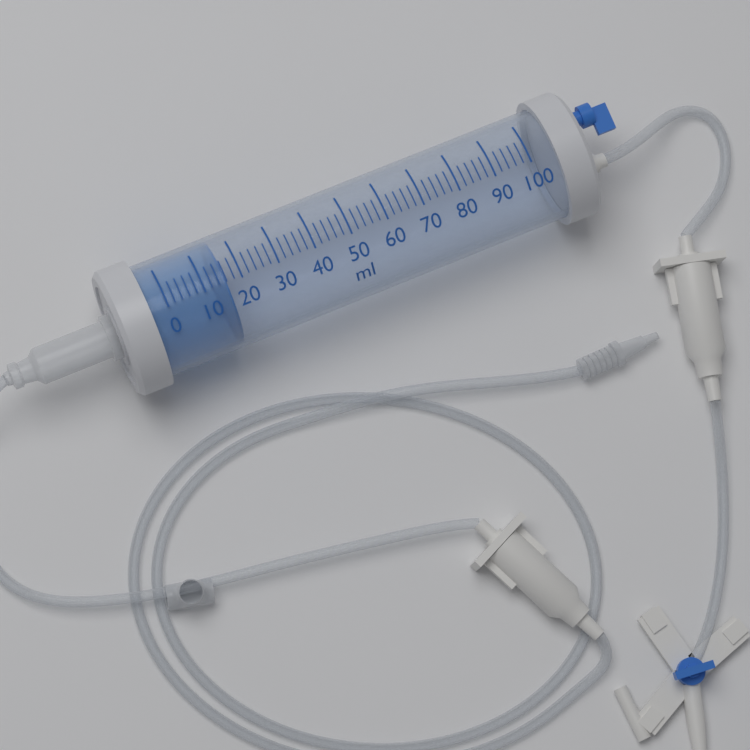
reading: 16 ml
